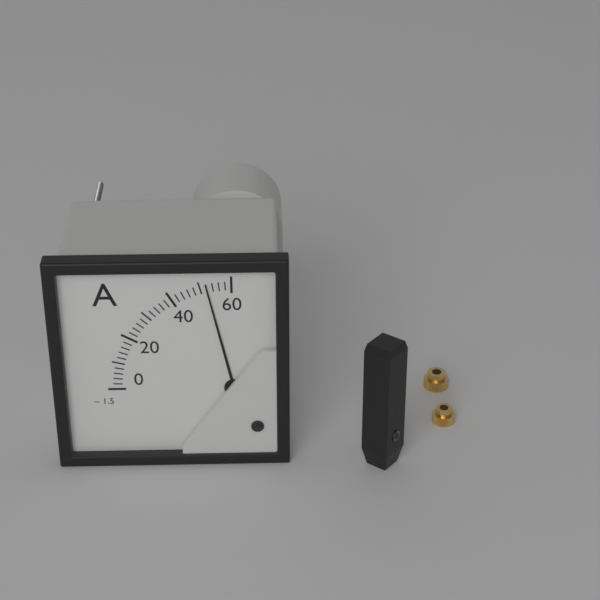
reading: 52 A
